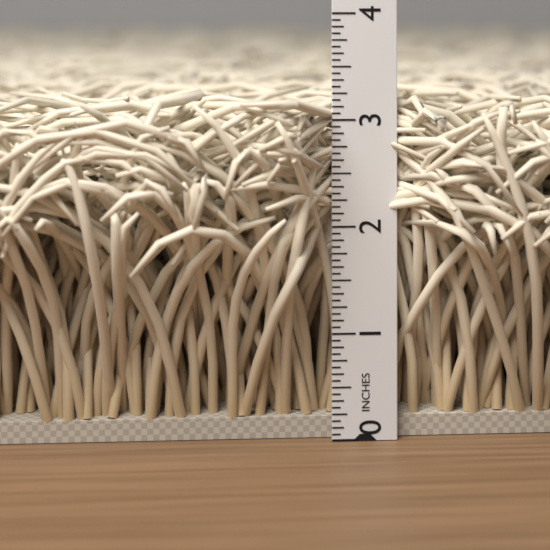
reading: 3.2500 in
